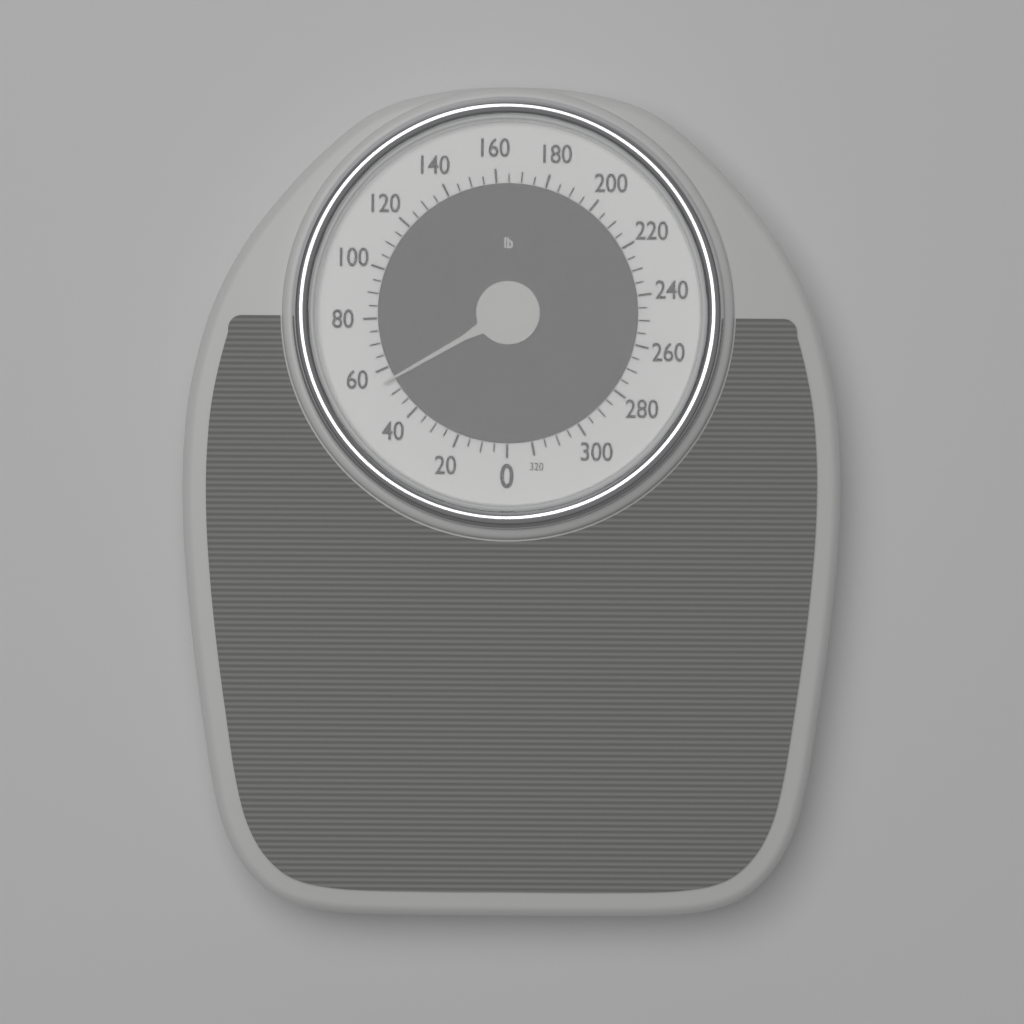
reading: 55 lb
